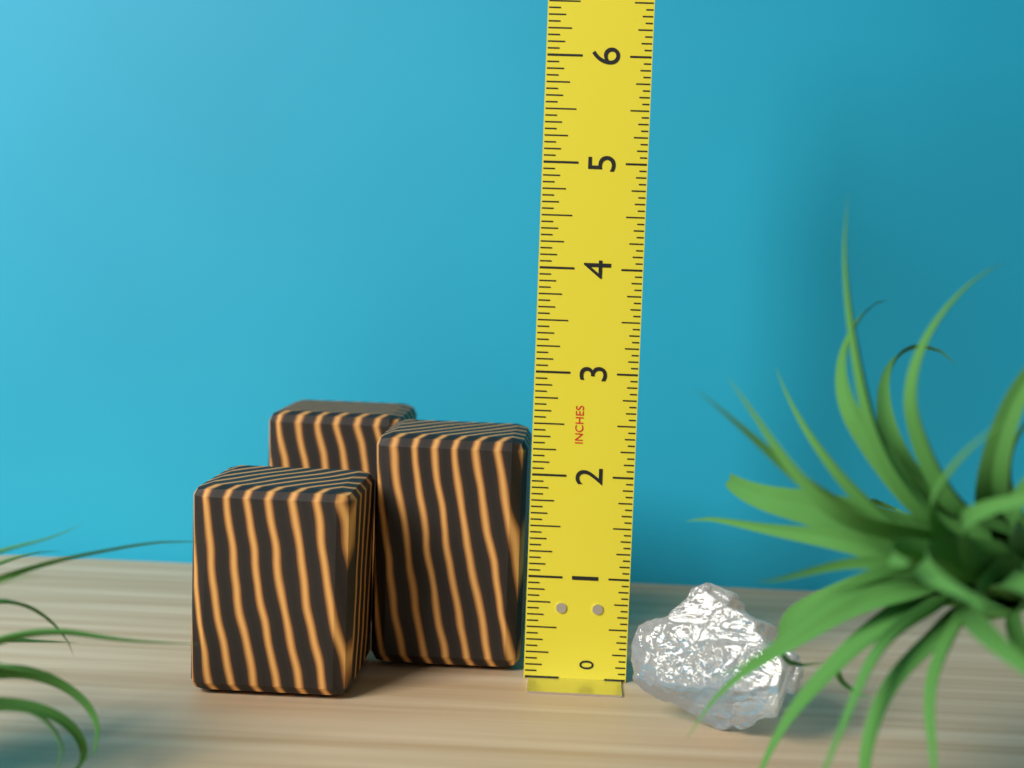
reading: 2.3125 in
